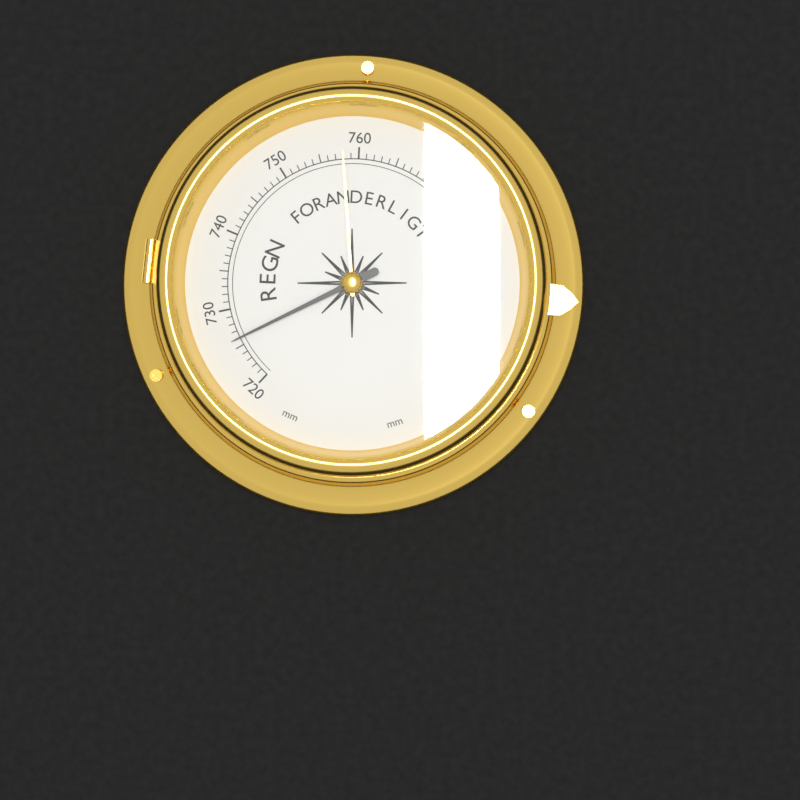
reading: 726 mm
